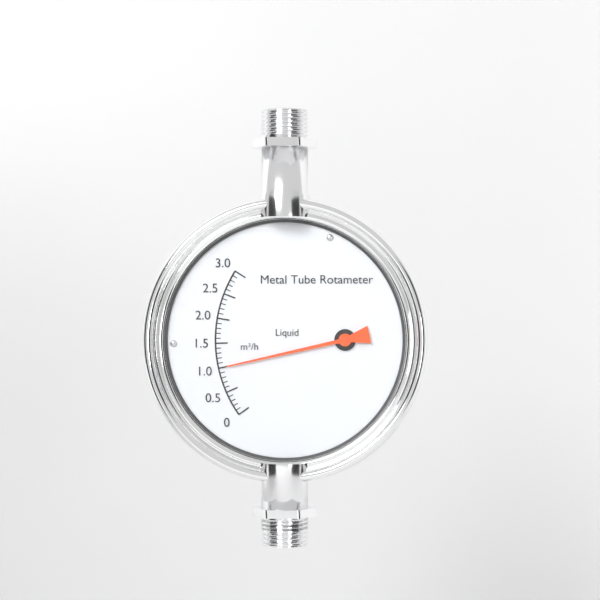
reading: 1.0 m³/h
